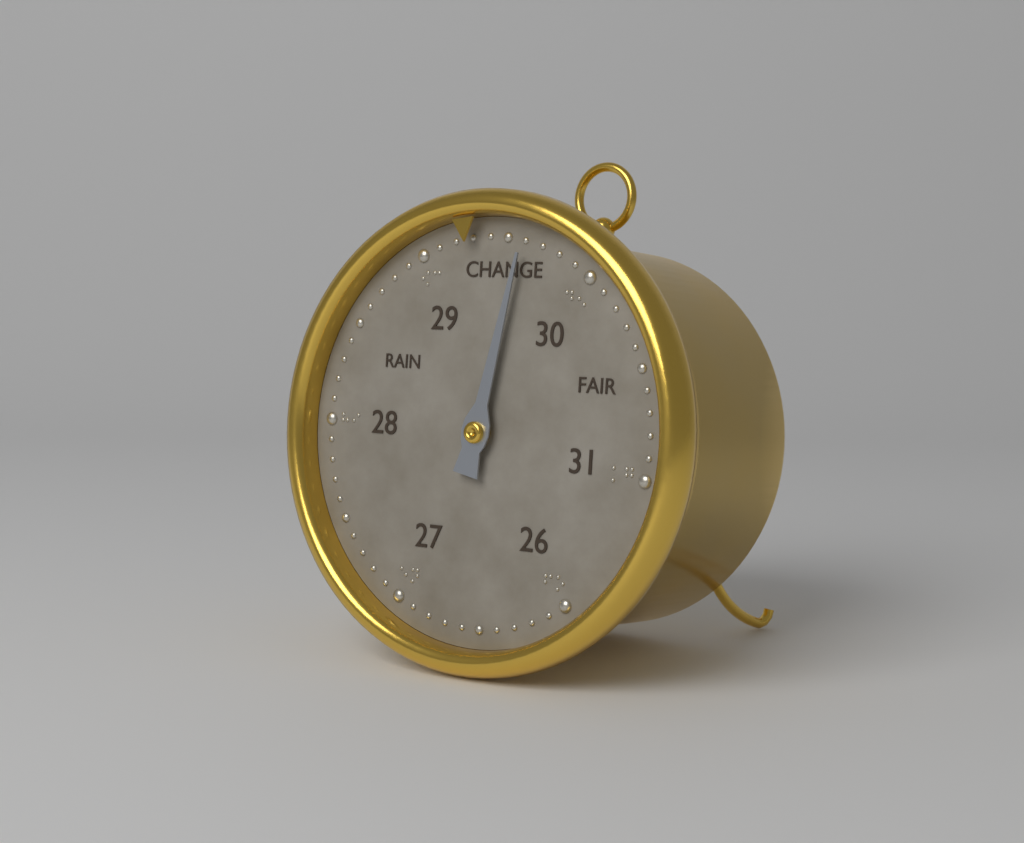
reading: 29.6 (no unit)
